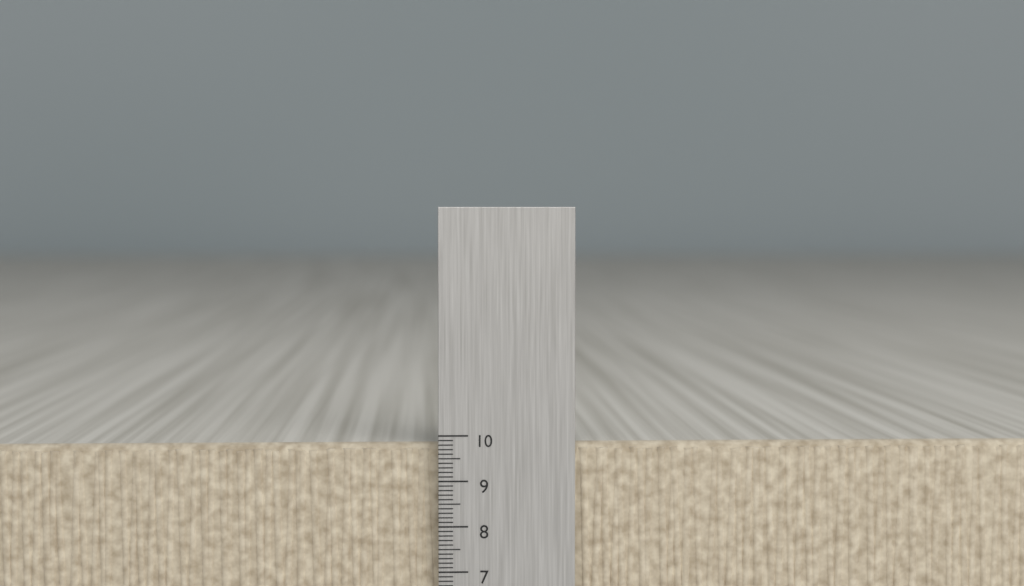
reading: 9.8 cm
